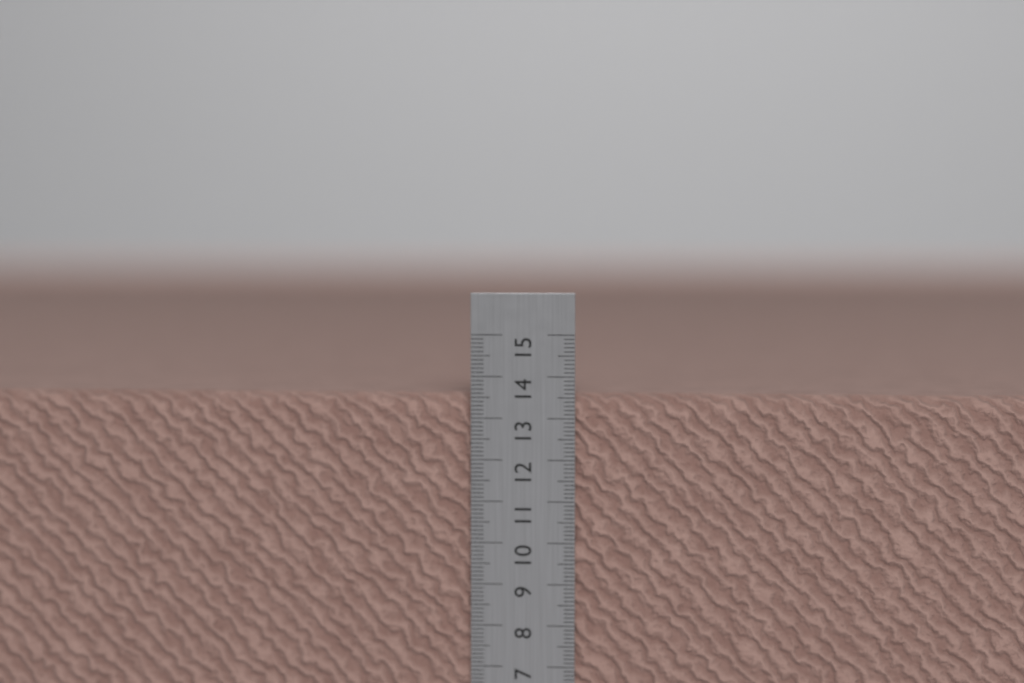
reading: 13.6 cm
